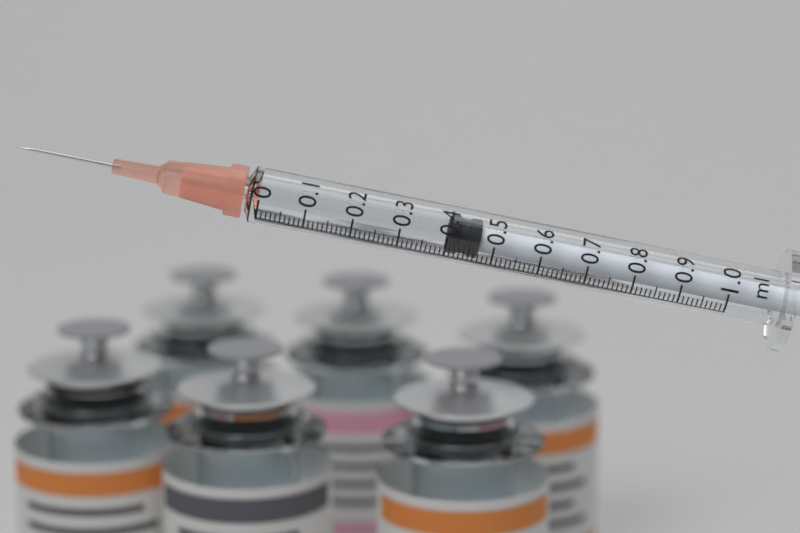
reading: 0.40 ml
